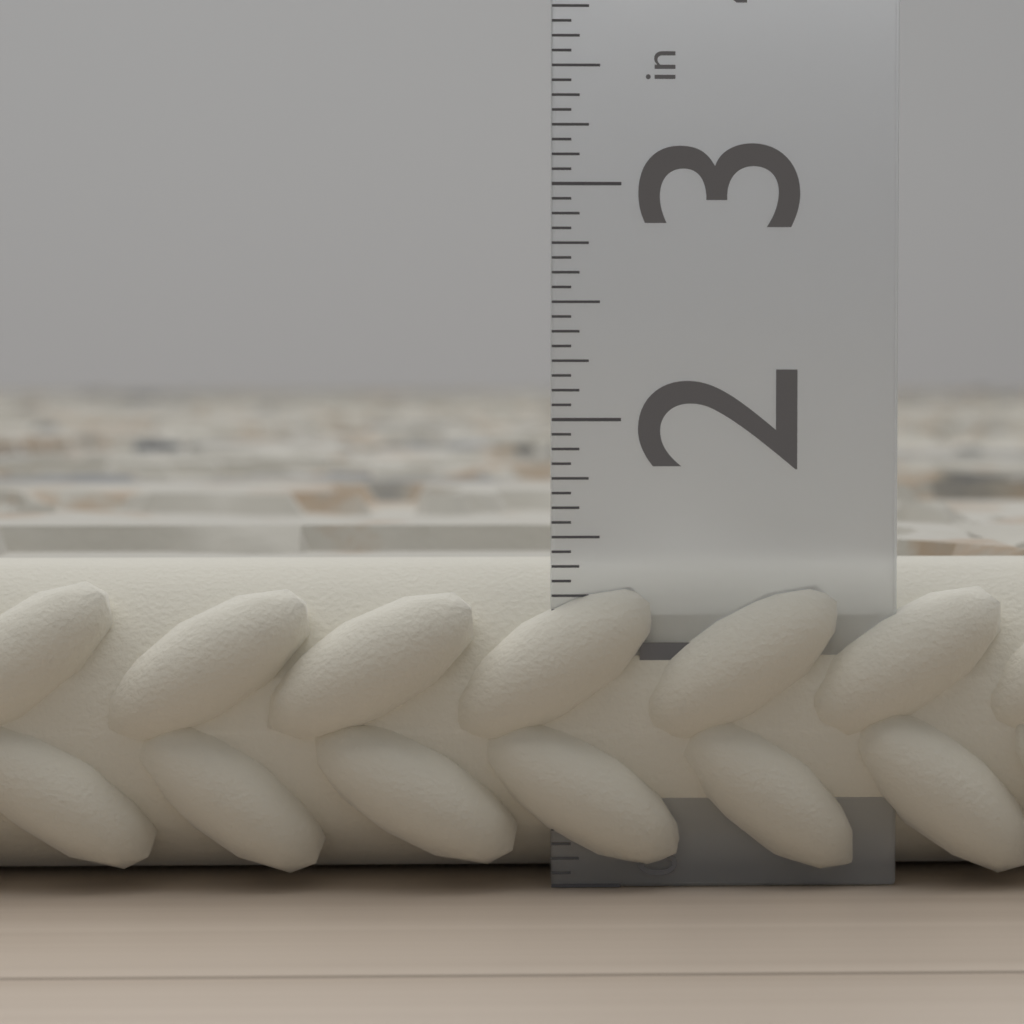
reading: 1.3750 in
